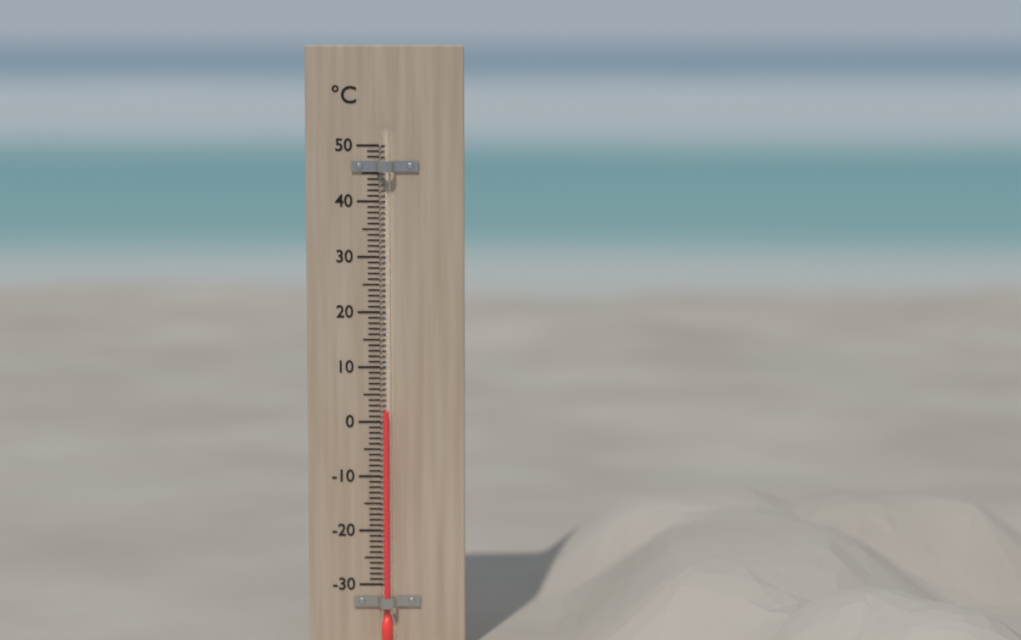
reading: 2 °C
